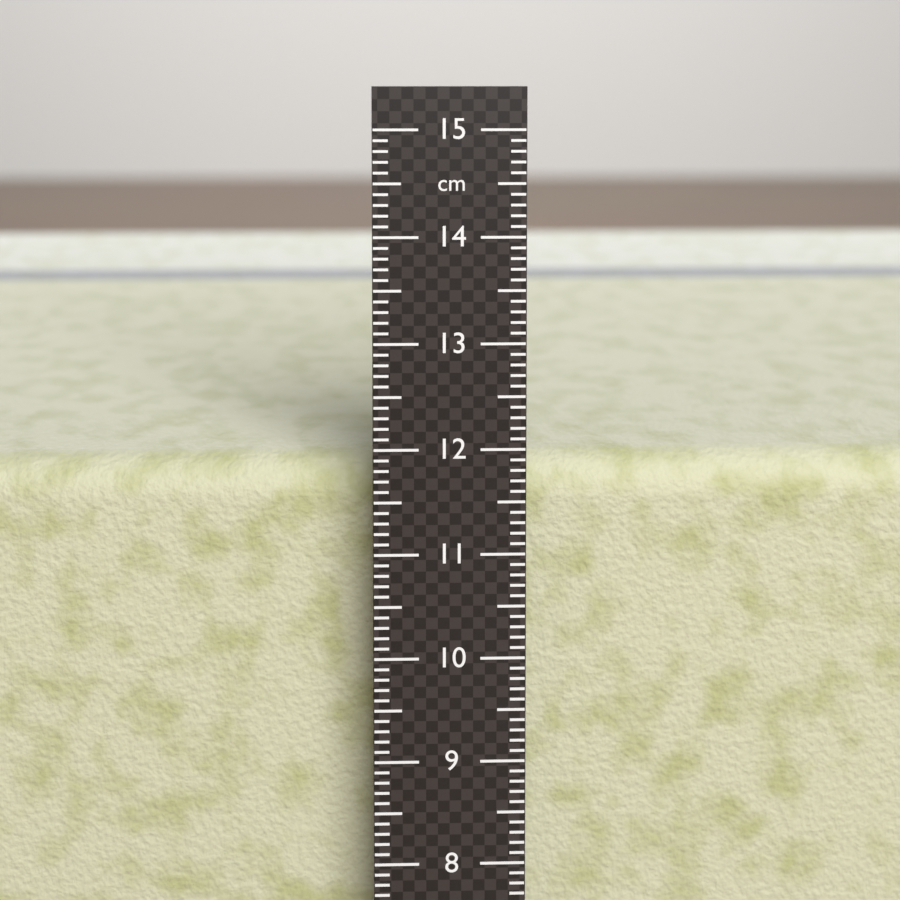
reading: 11.7 cm
